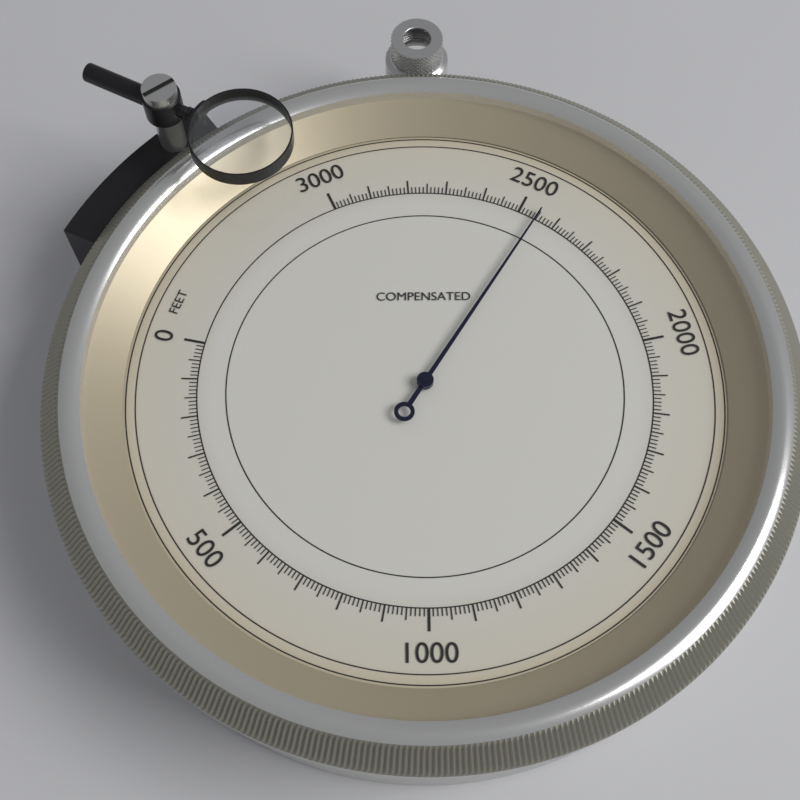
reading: 2450 feet
